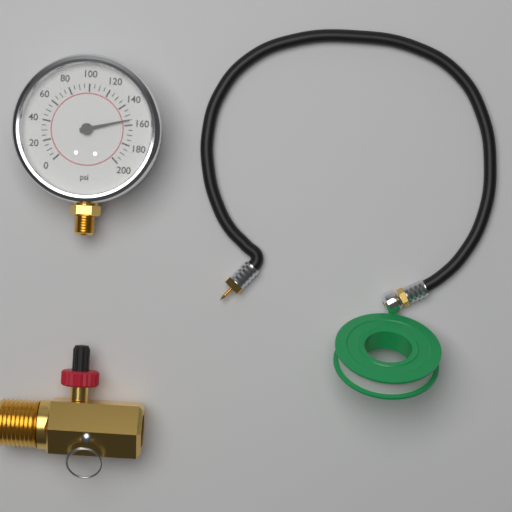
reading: 155 psi
